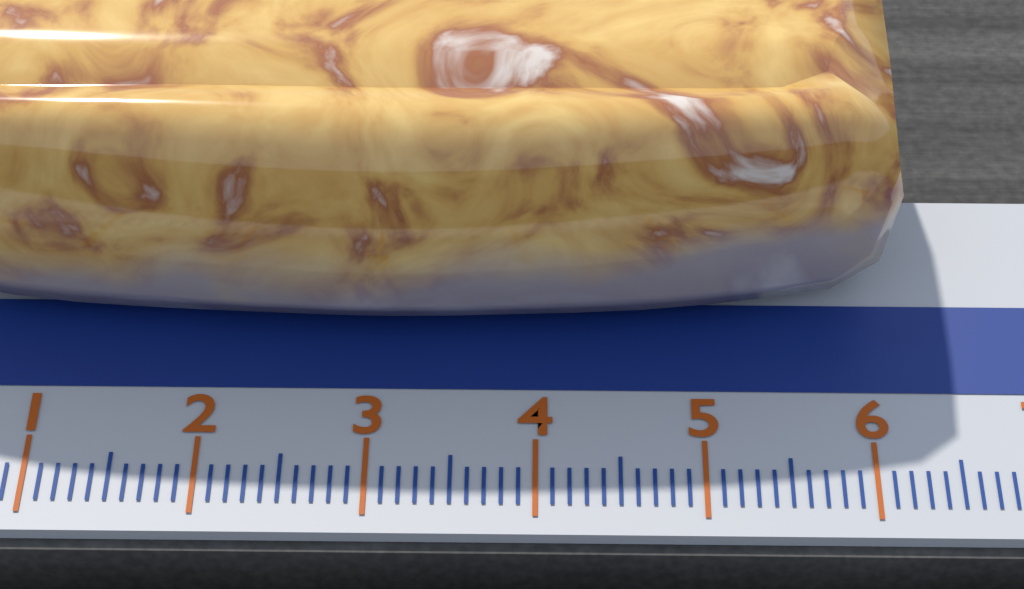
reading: 6.2 cm
